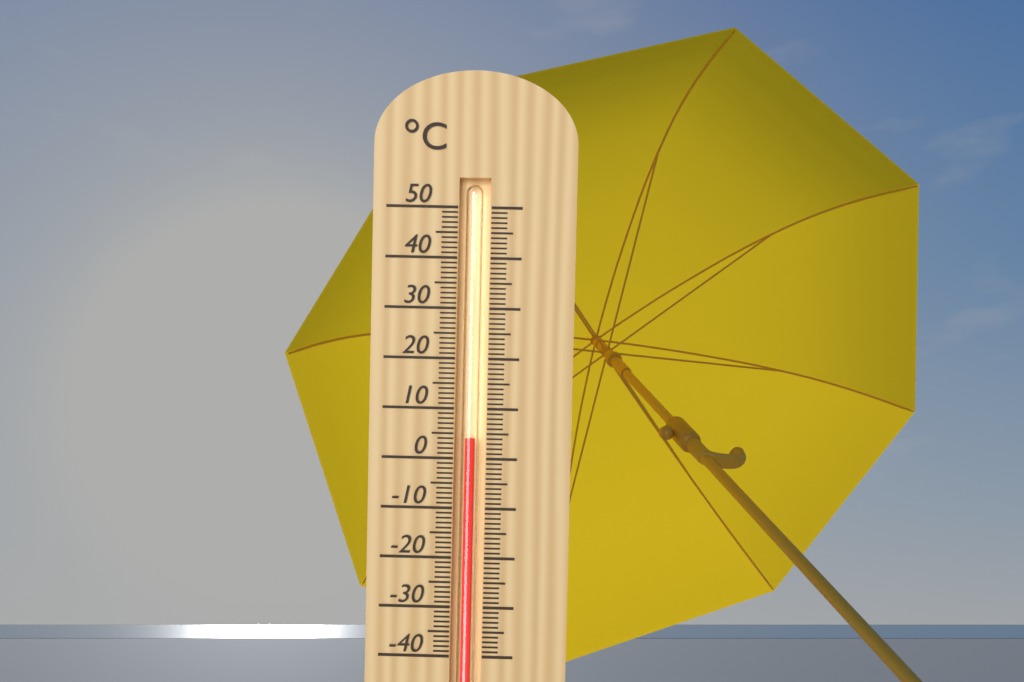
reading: 4 °C
